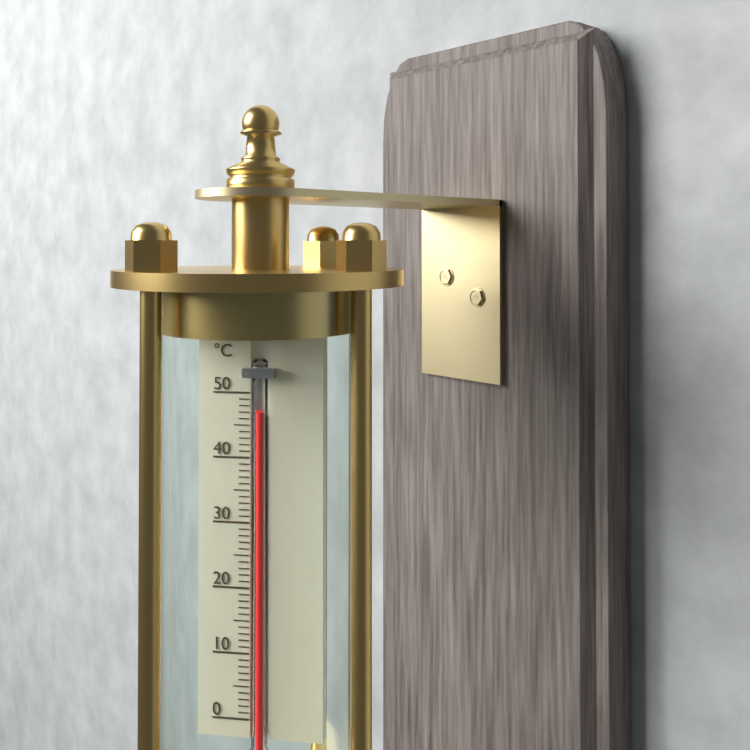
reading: 47 °C
